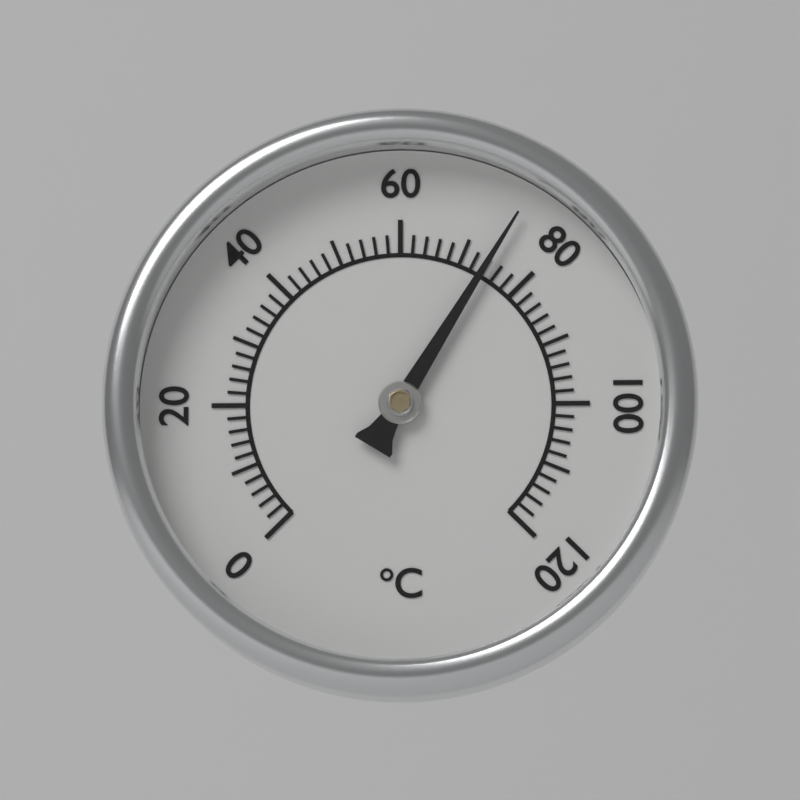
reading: 74 °C
